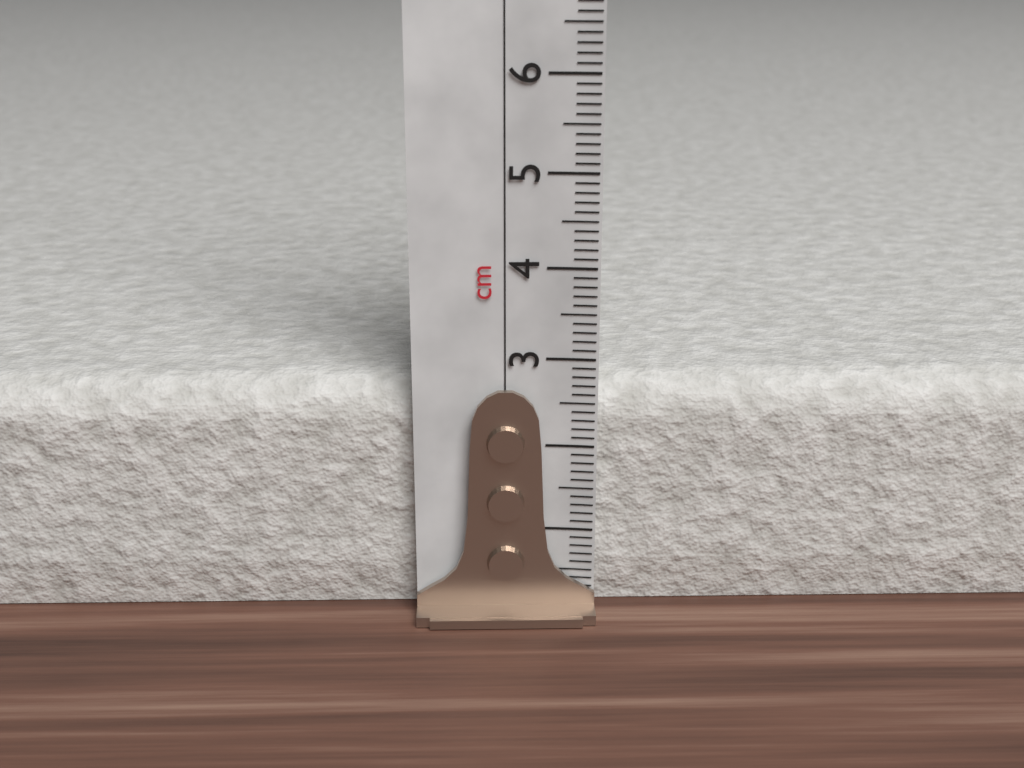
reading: 2.7 cm
